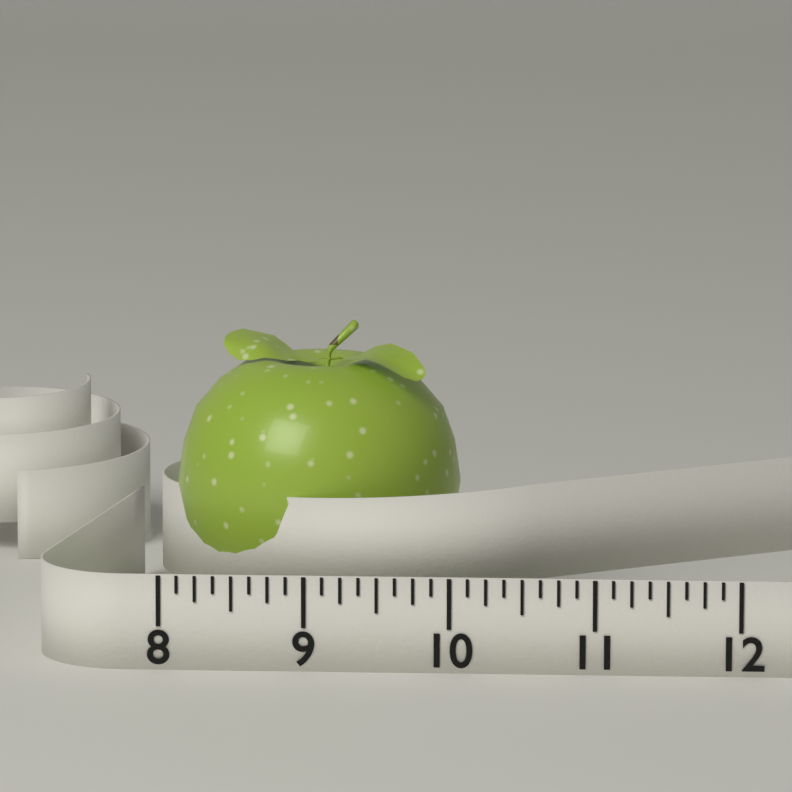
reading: 10.000 (no unit)
